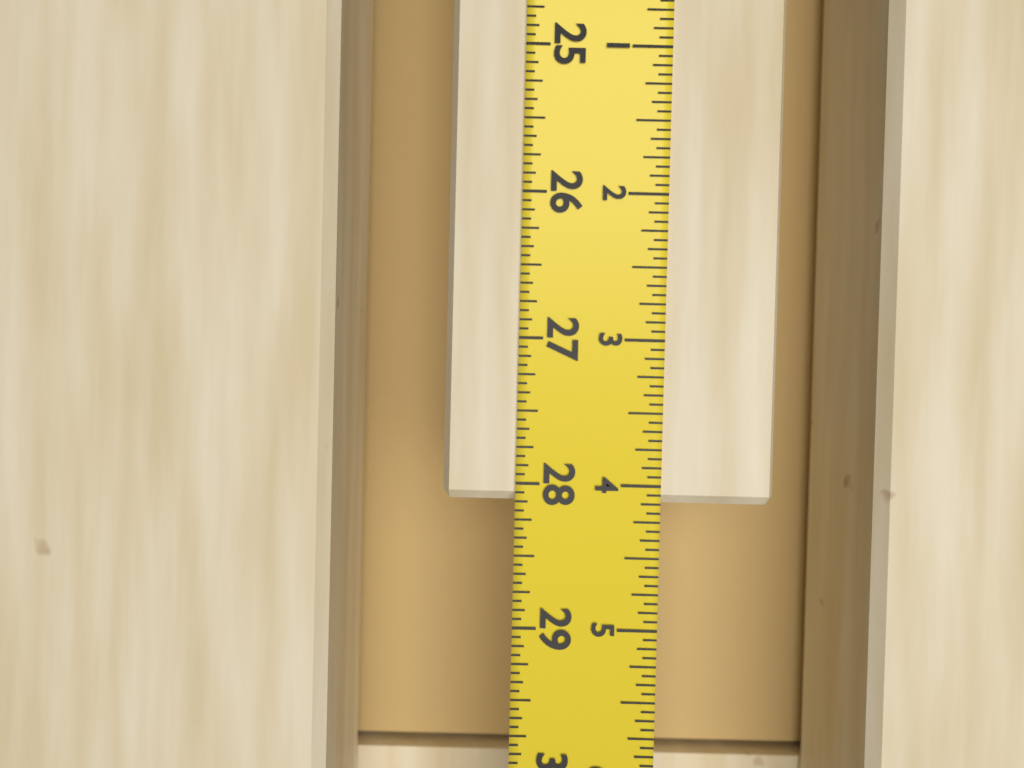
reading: 28.1250 in
